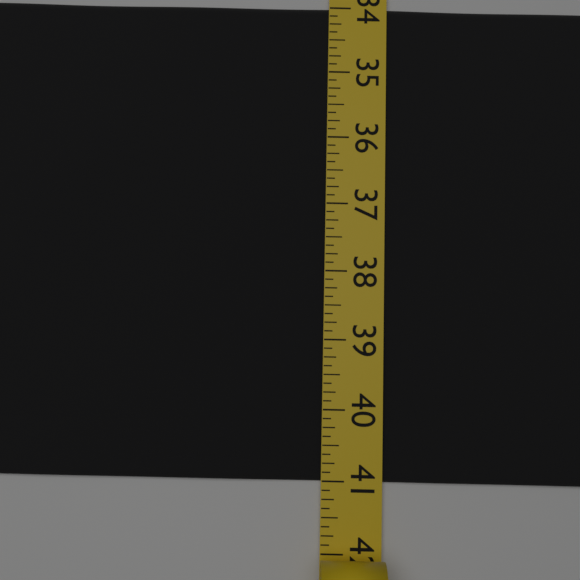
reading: 41.000 (no unit)
